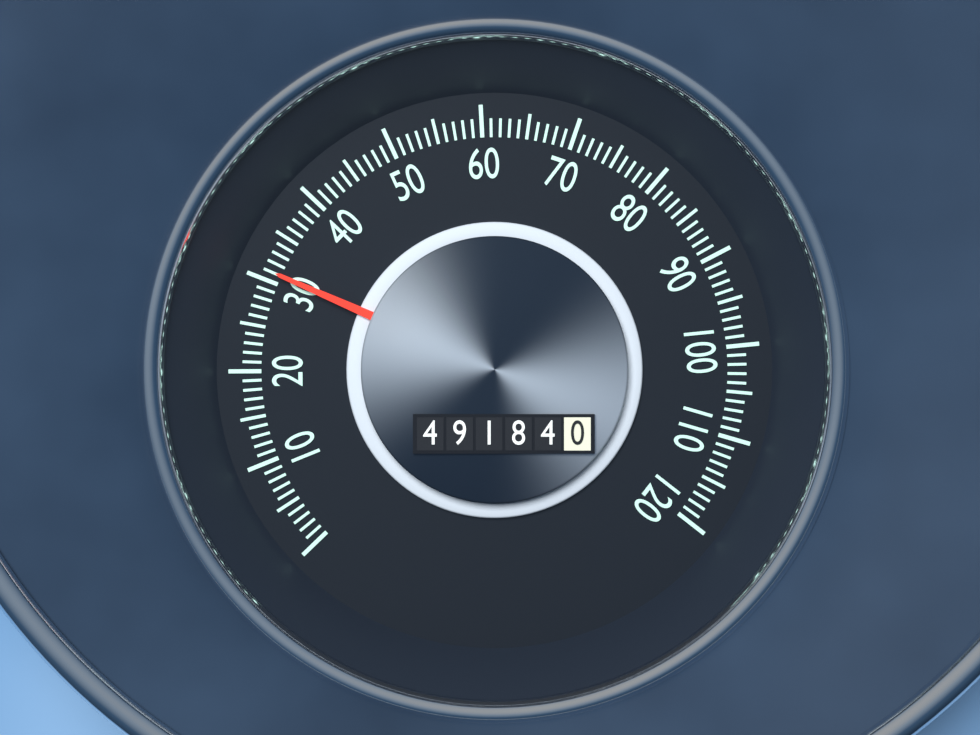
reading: 31 (no unit)
